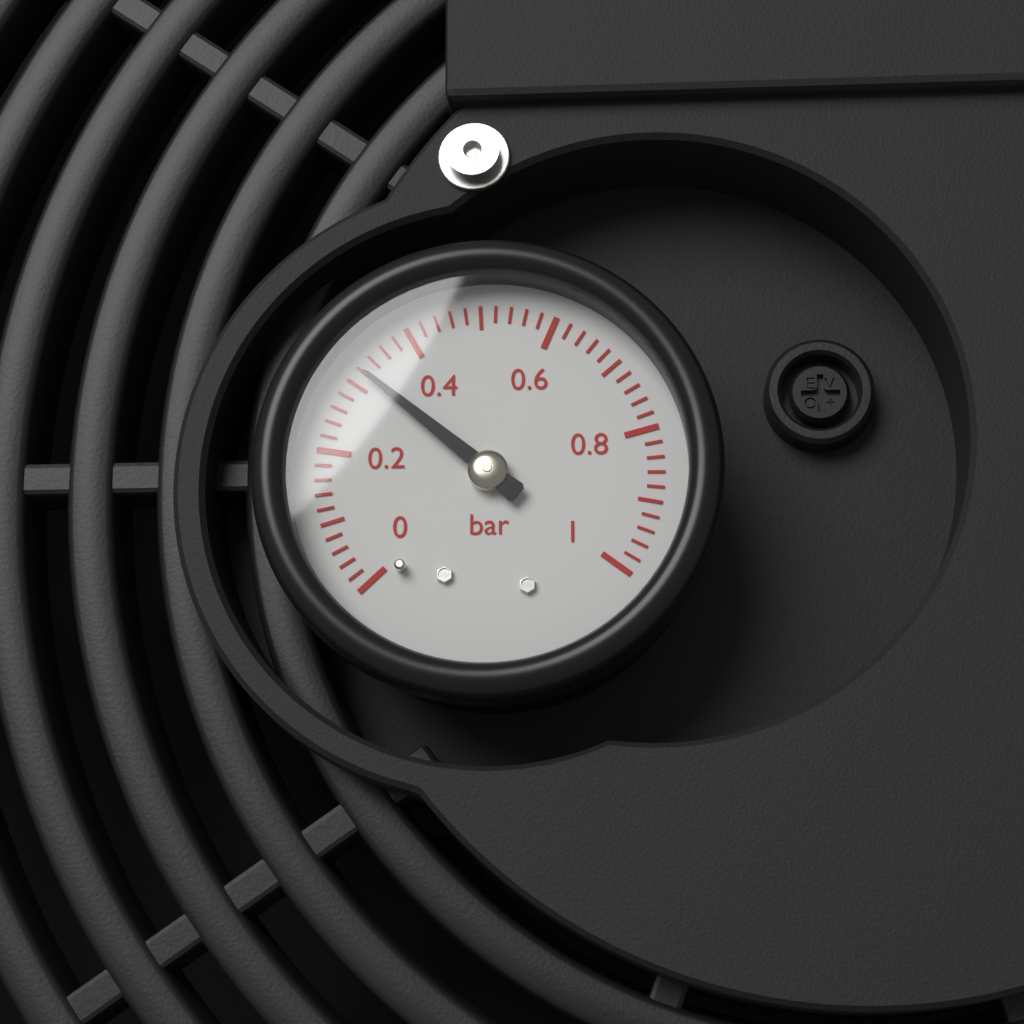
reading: 0.32 bar
